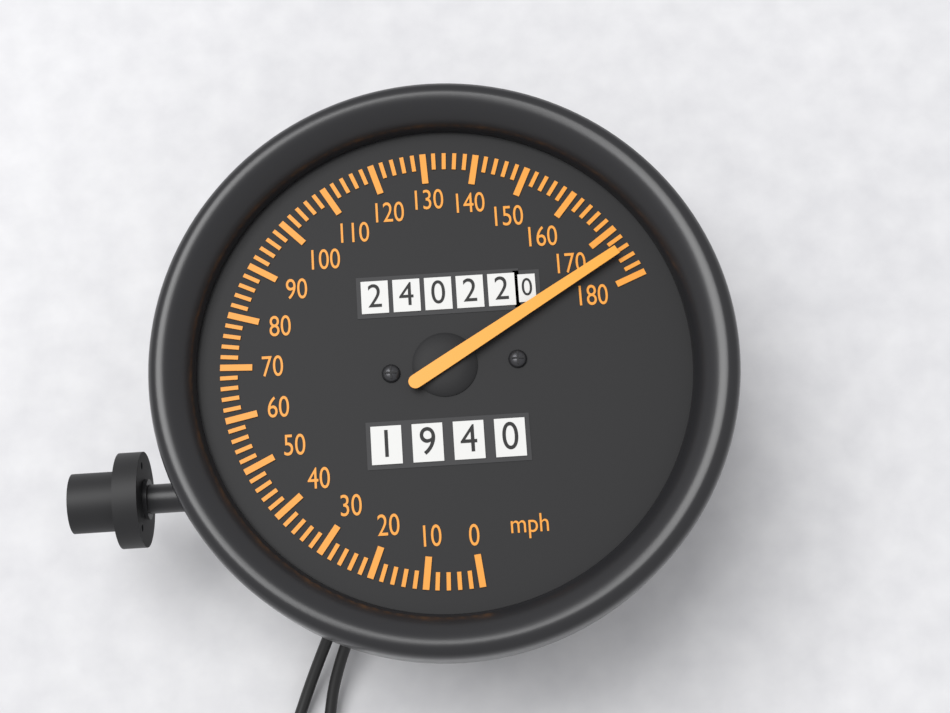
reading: 174 mph
